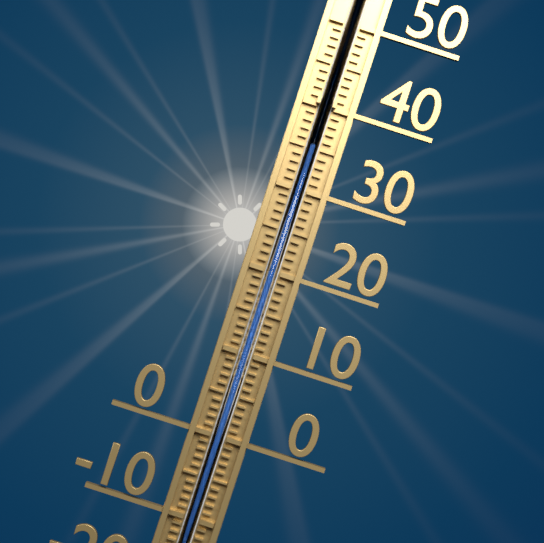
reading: 35 °C
